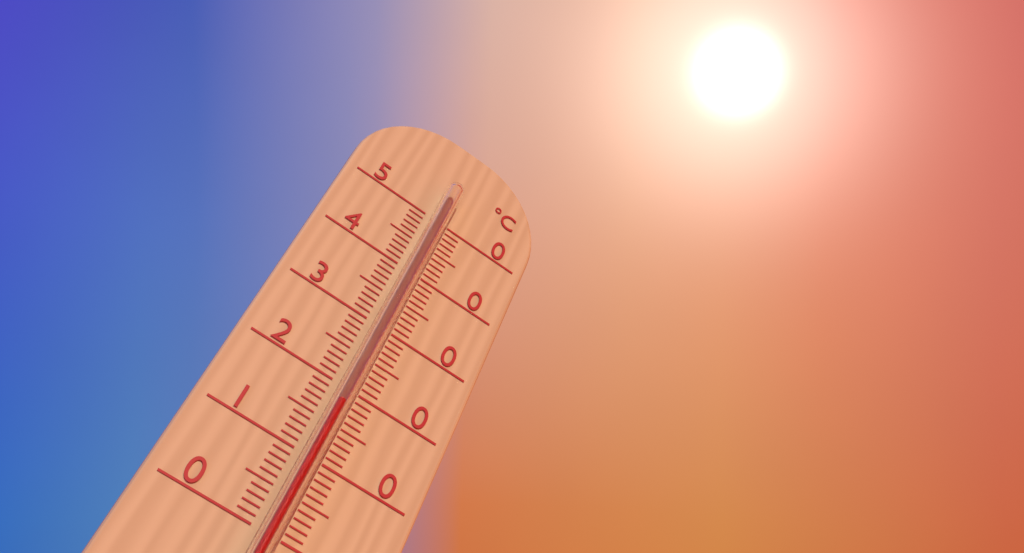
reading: 17 °C
